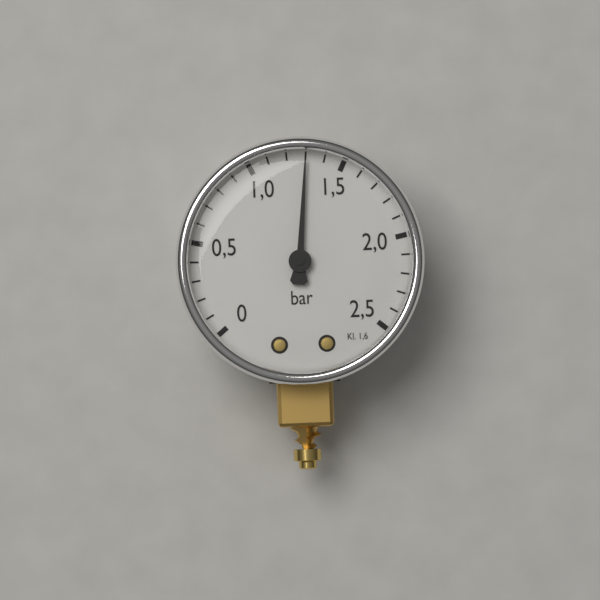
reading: 1.3 bar
